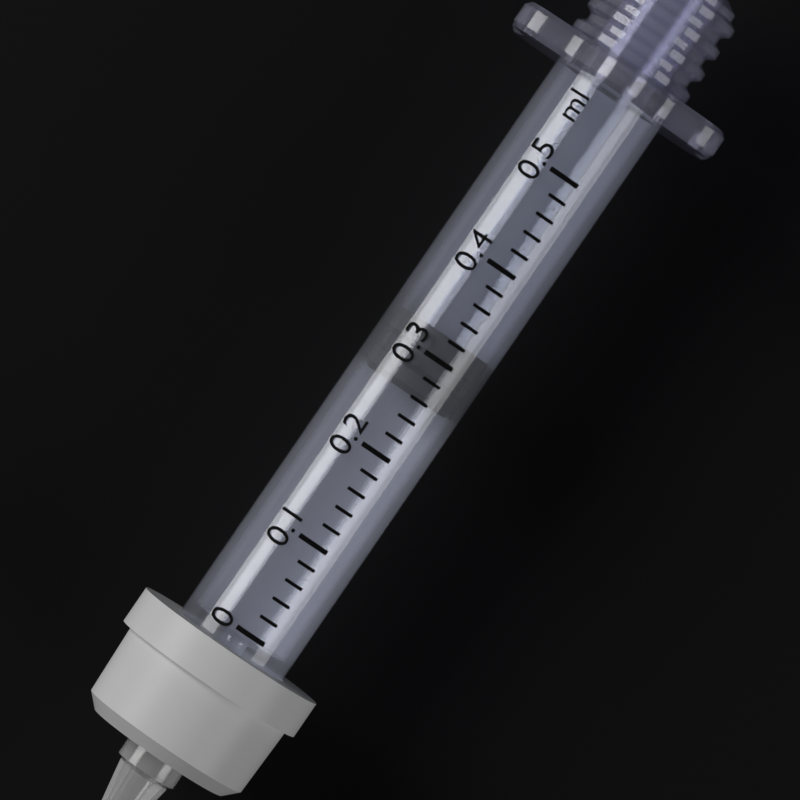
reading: 0.26 ml
